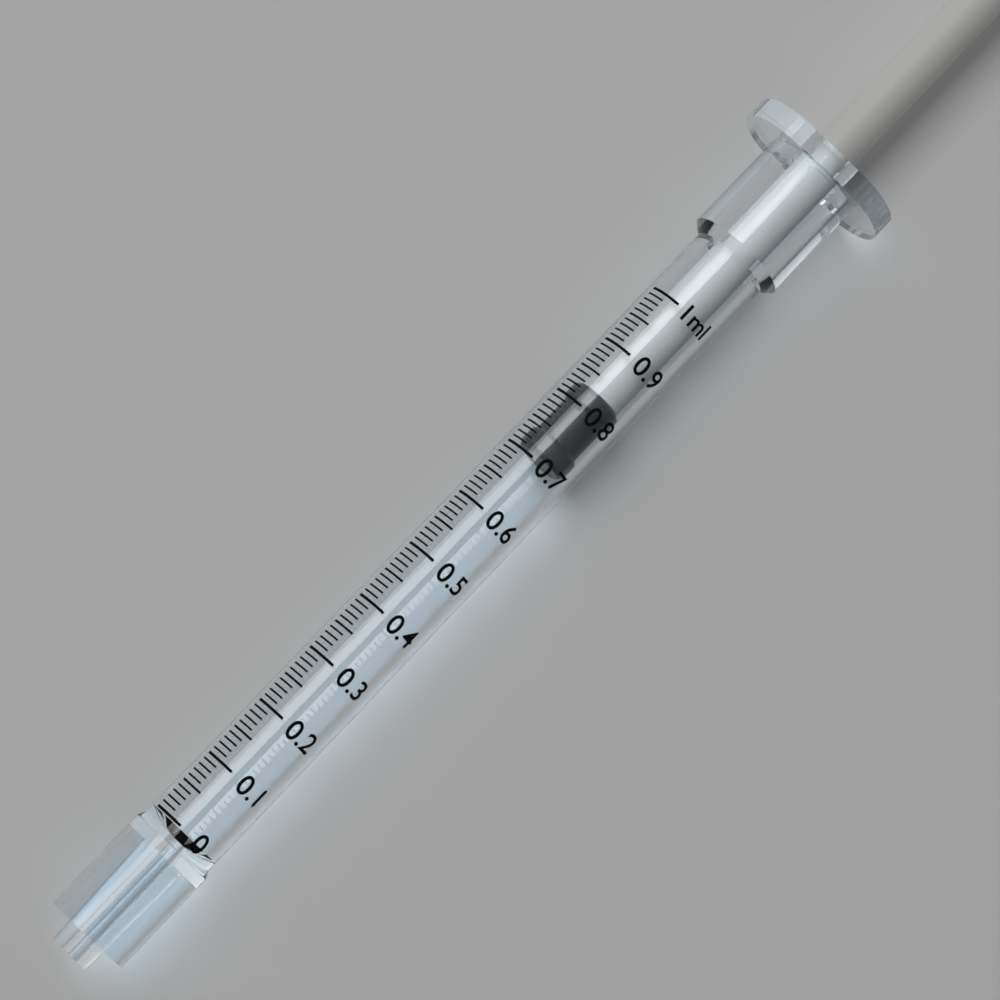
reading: 0.71 ml
